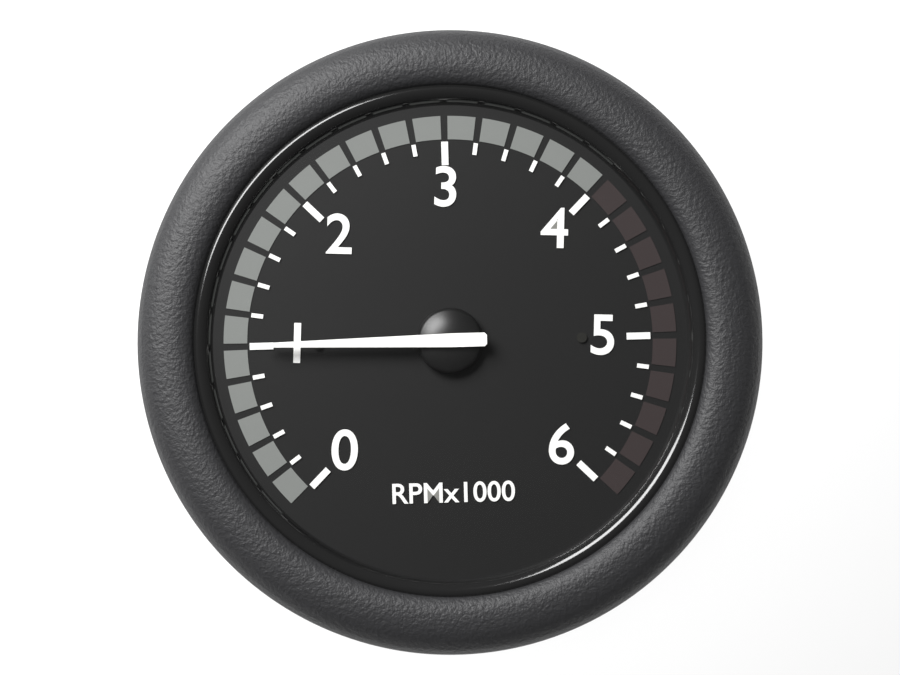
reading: 1000 RPM
